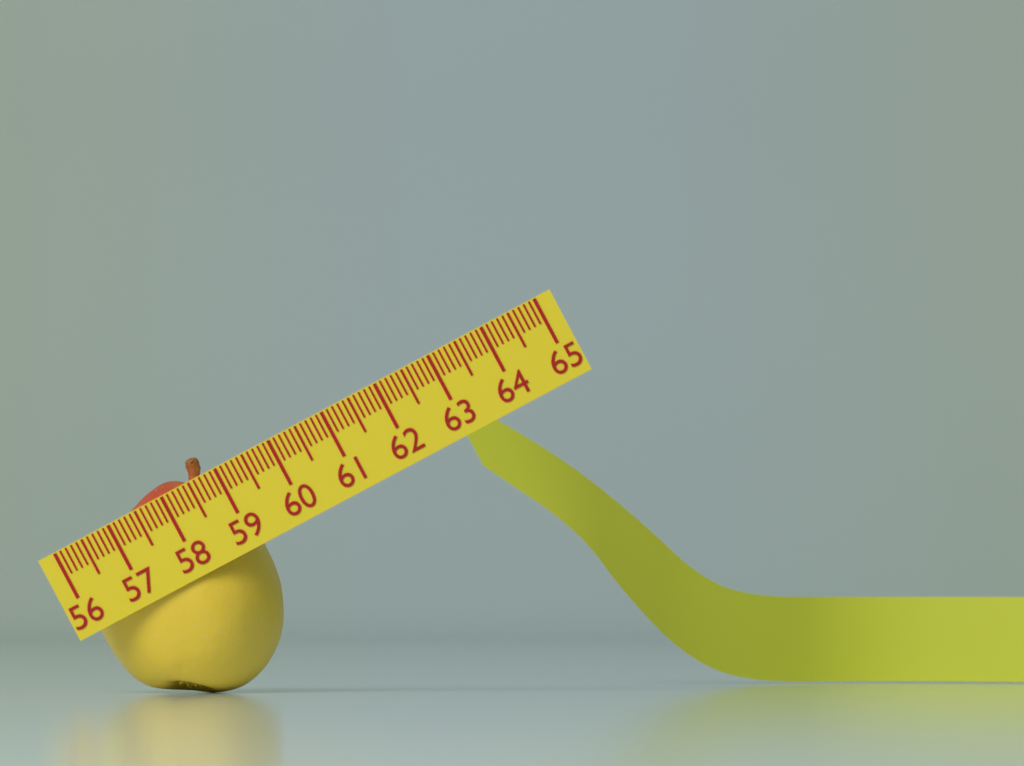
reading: 59.1 (no unit)
